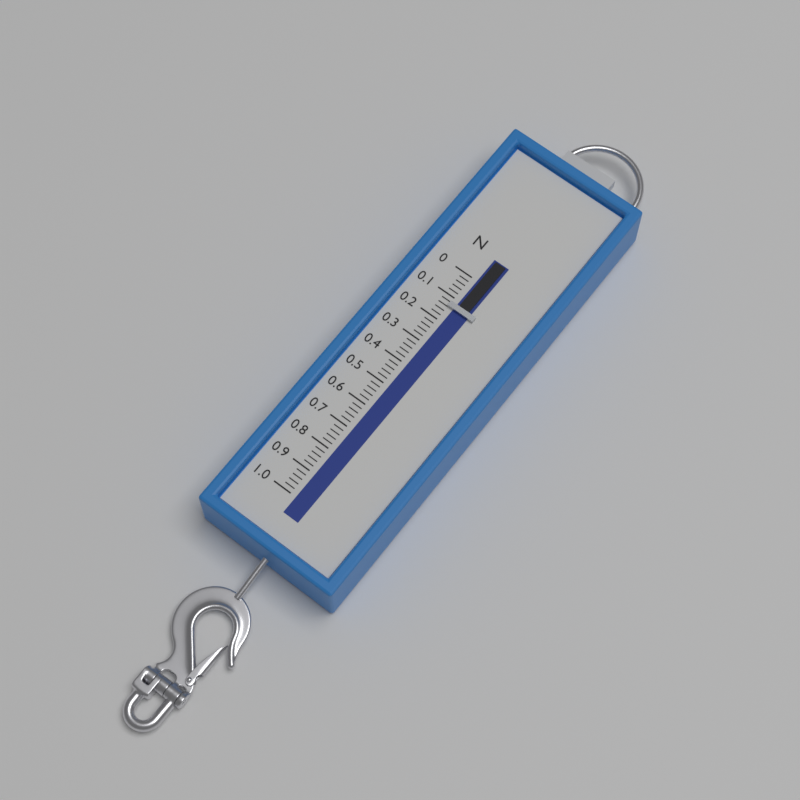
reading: 0.14 N
